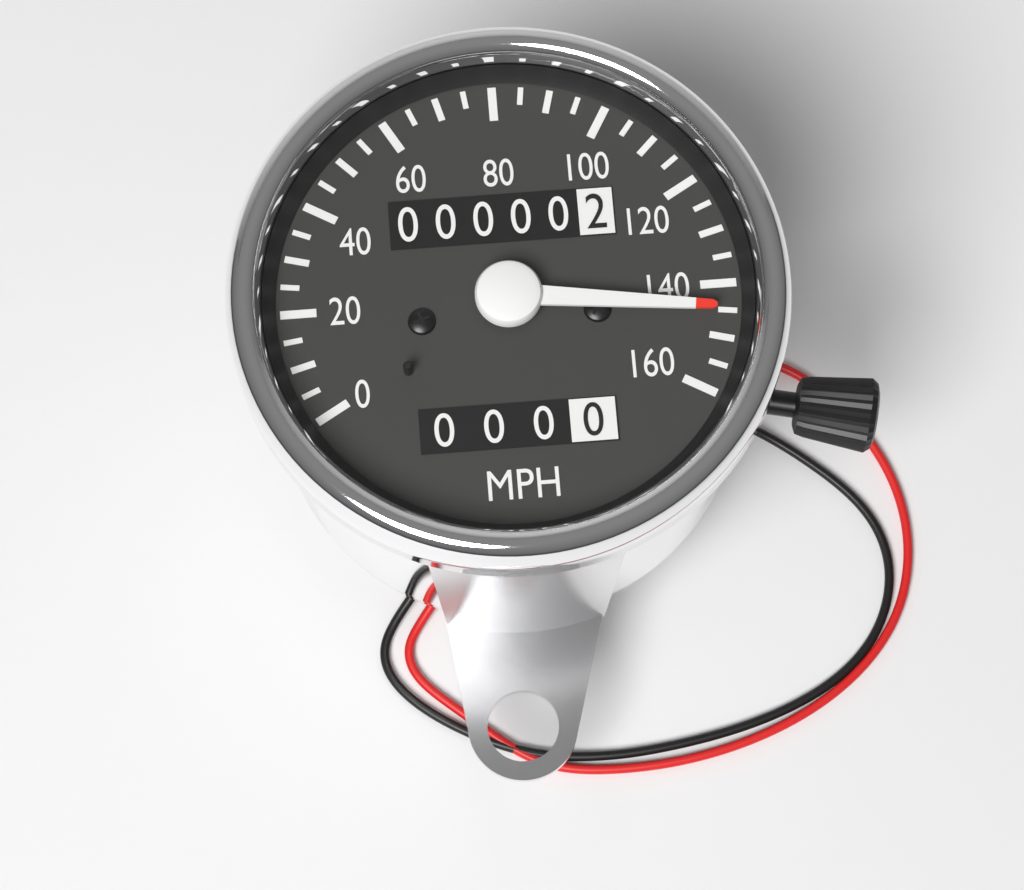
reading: 145 mph
